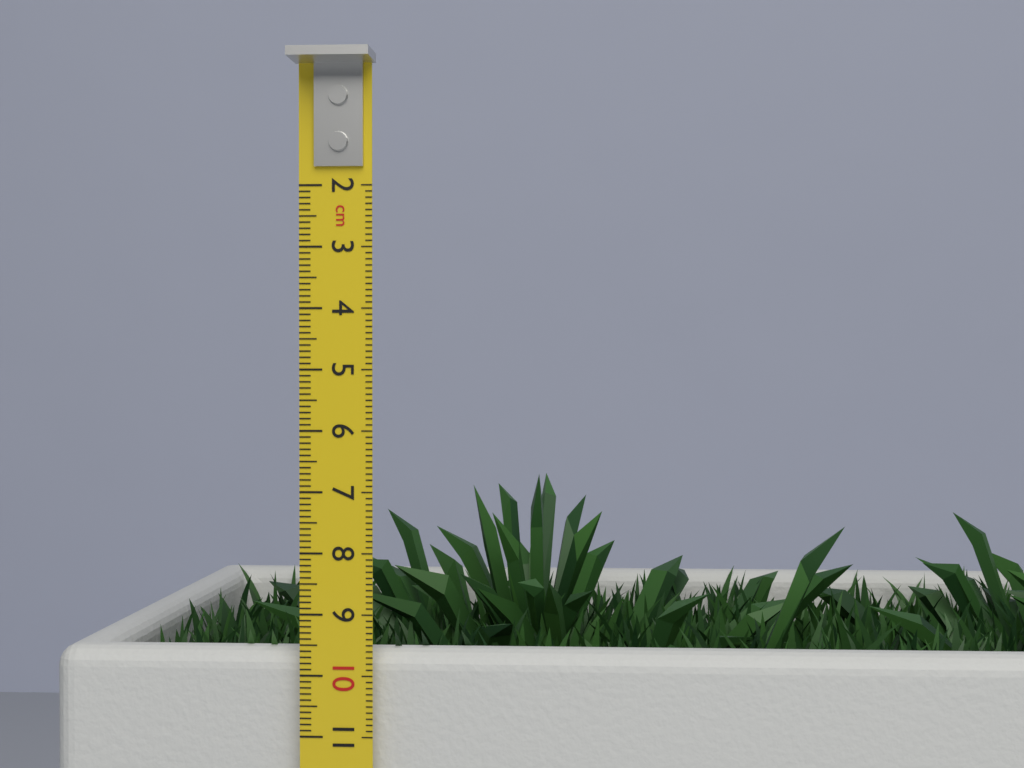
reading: 9.3 cm
